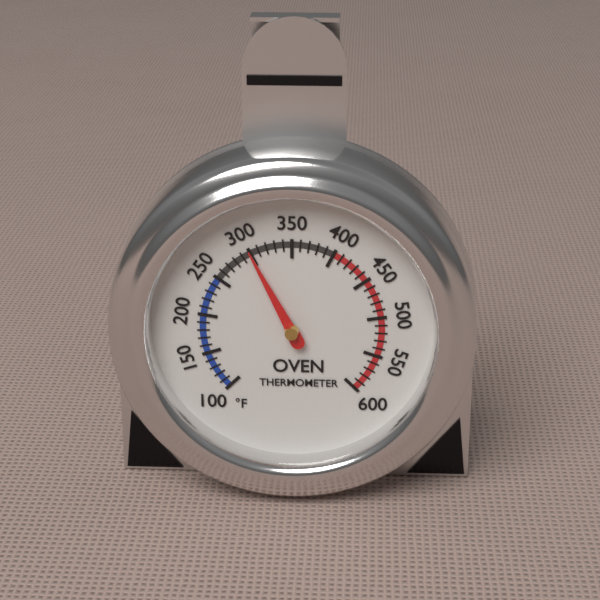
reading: 300 °F
